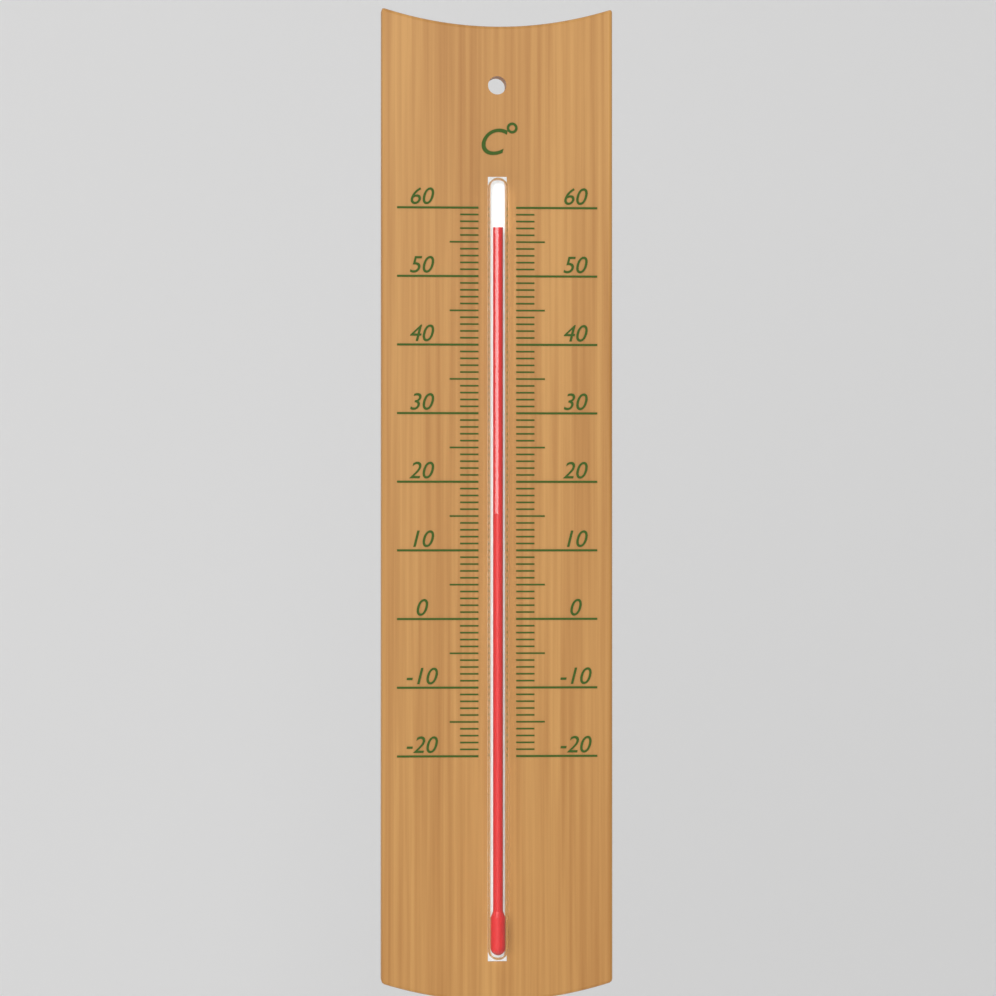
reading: 57 °C
